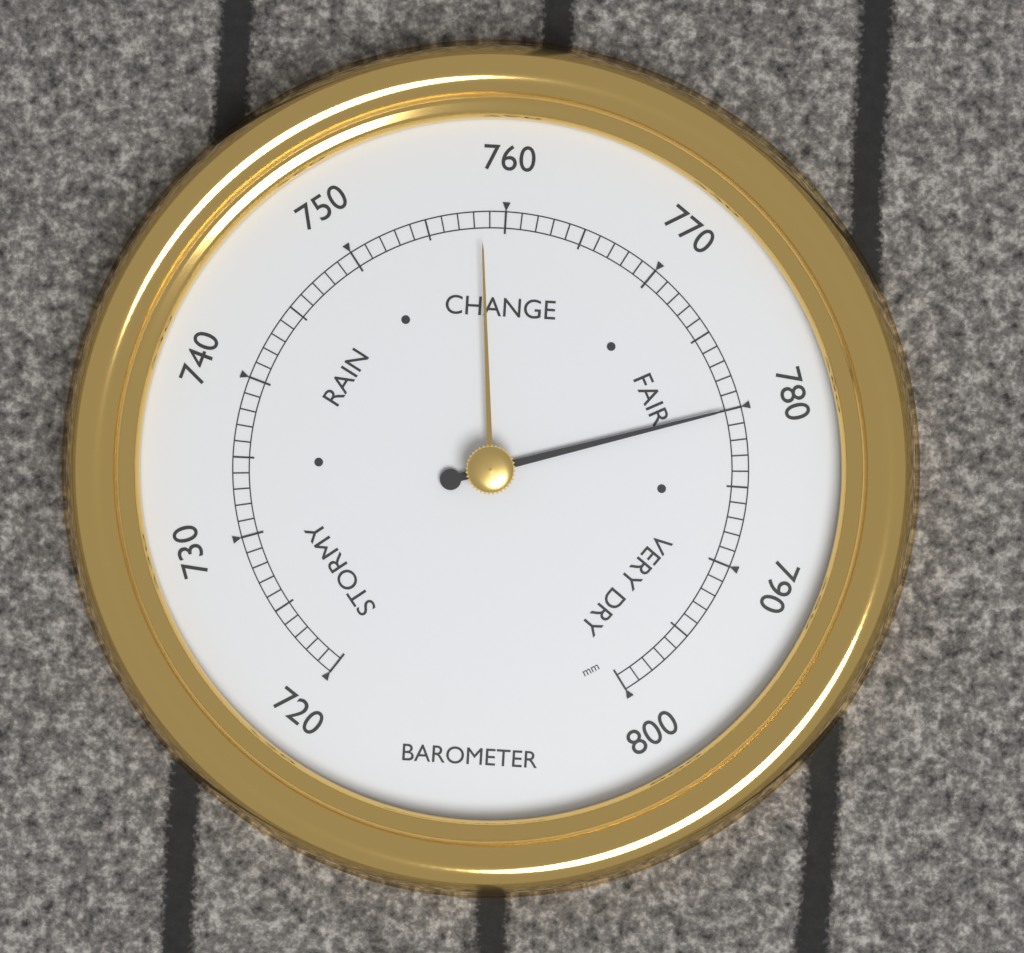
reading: 780 mm
